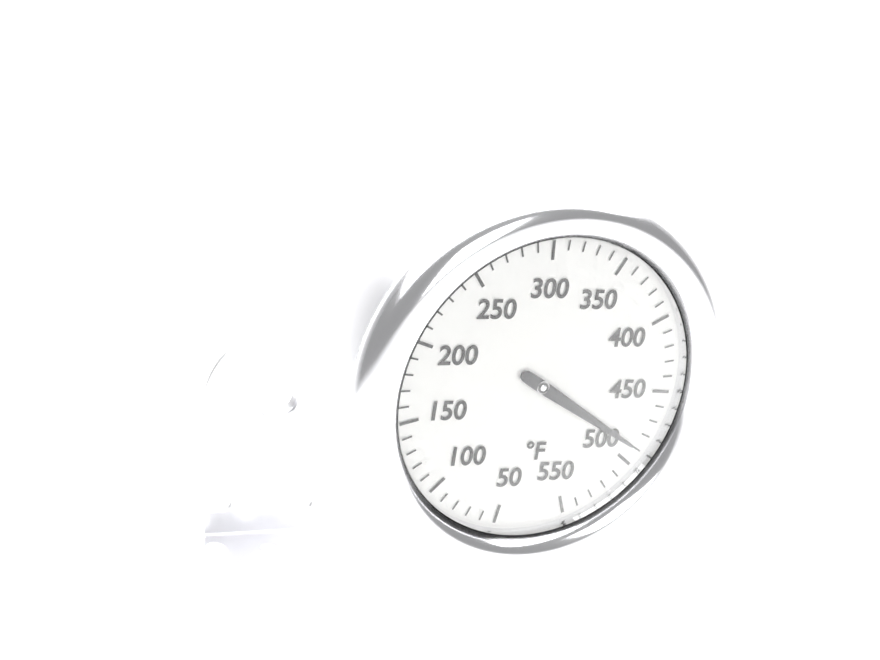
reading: 490 °F
